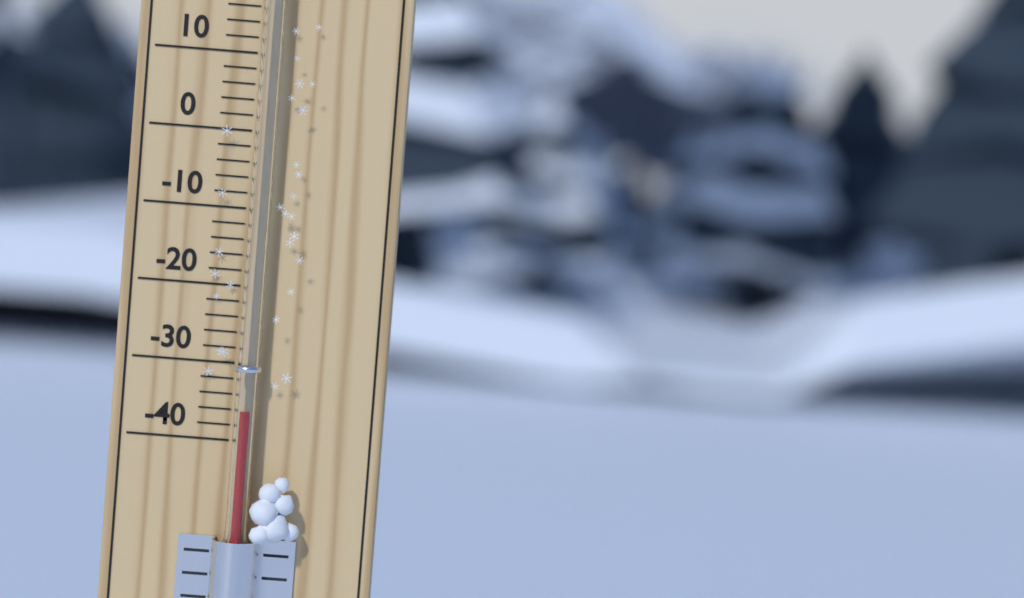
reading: -36 °C
